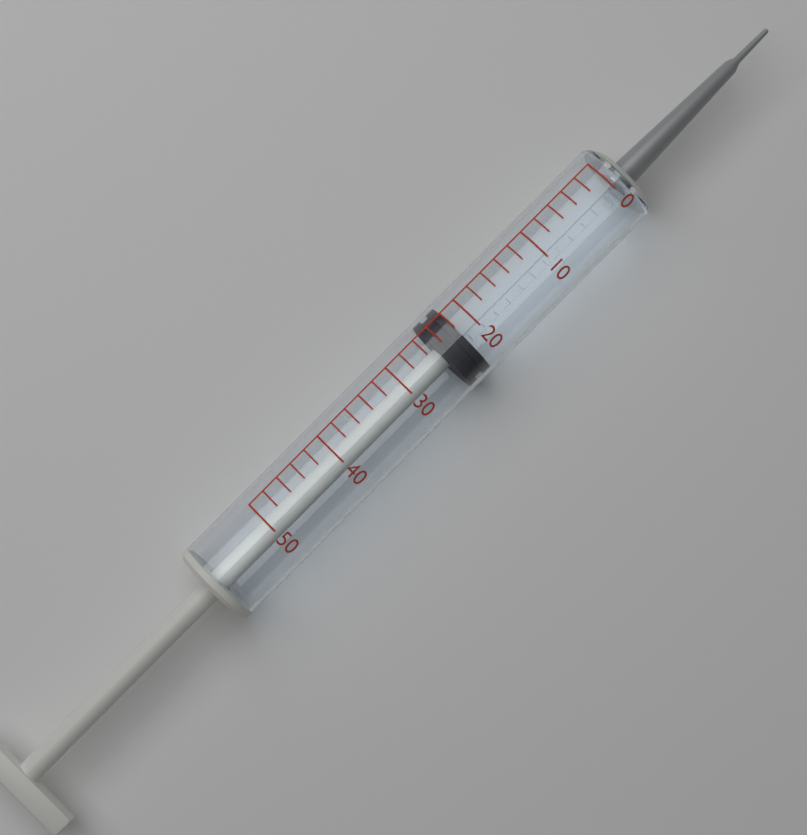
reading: 22 (no unit)
